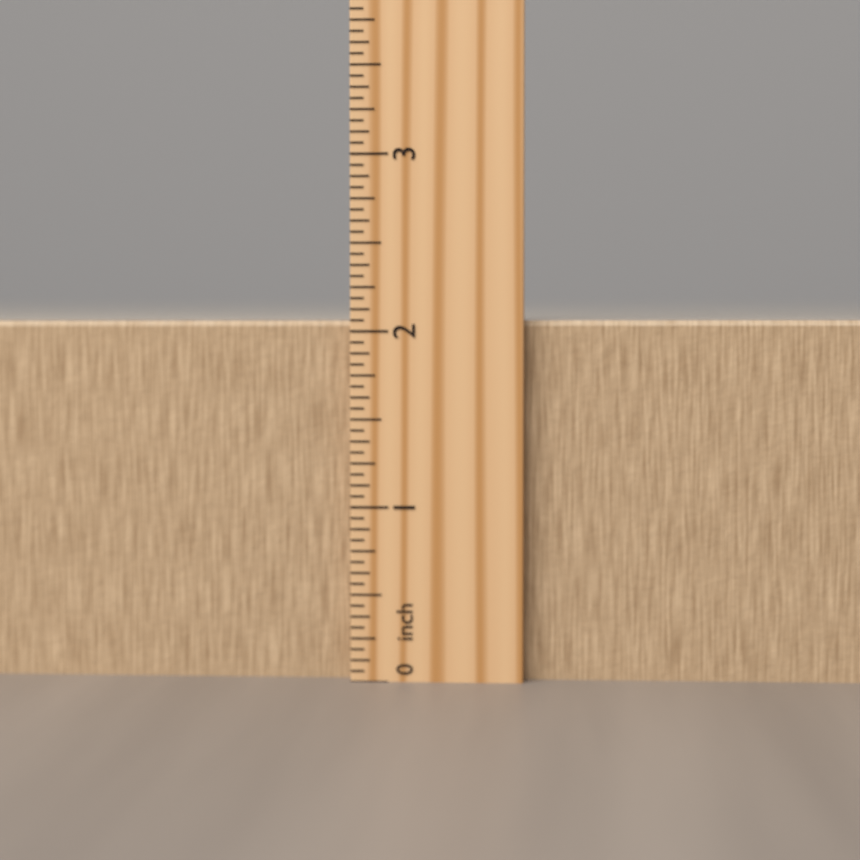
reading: 2.0625 inch
